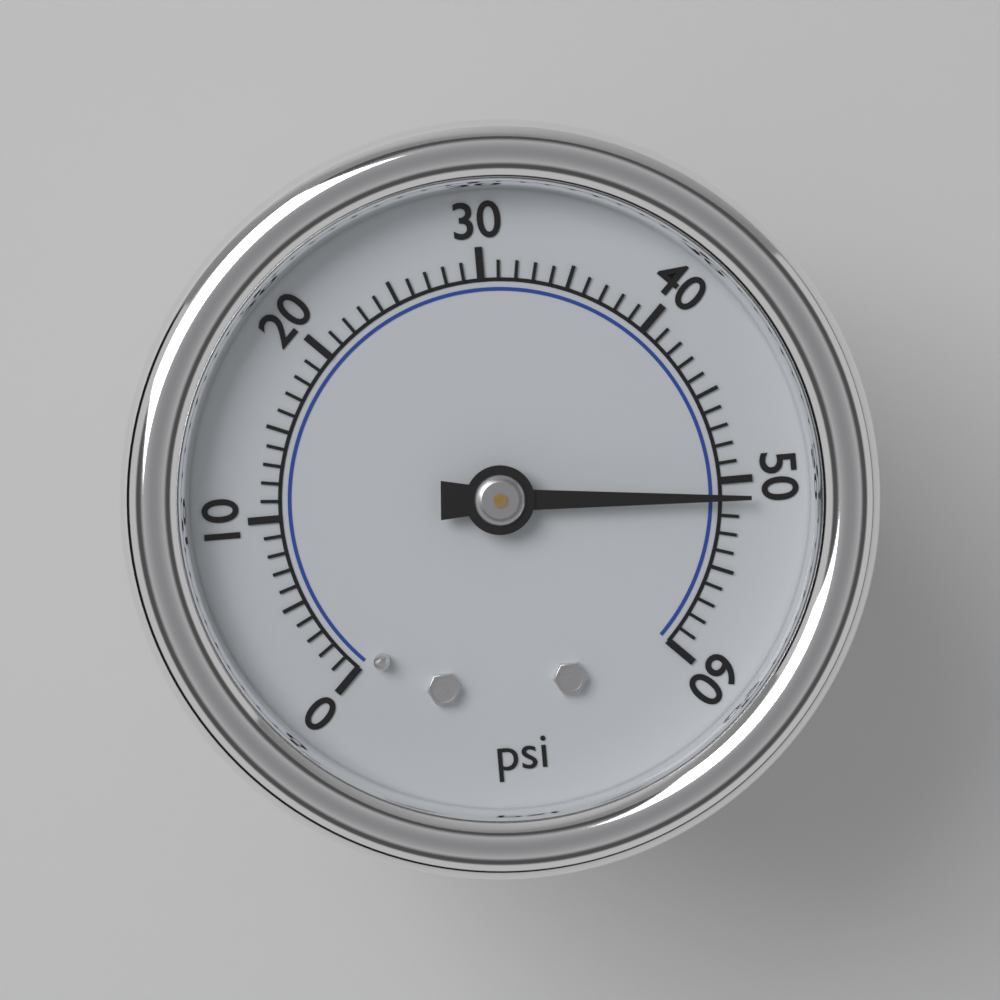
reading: 51 psi
